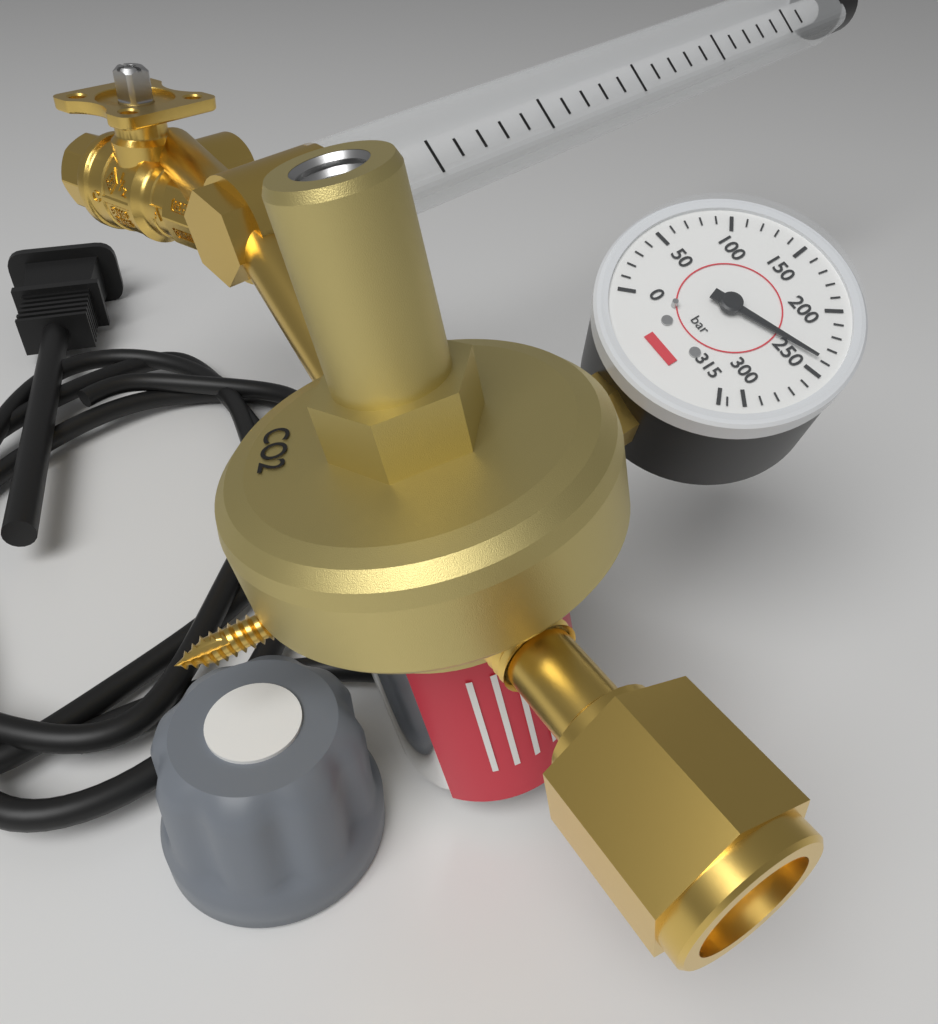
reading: 240 bar
